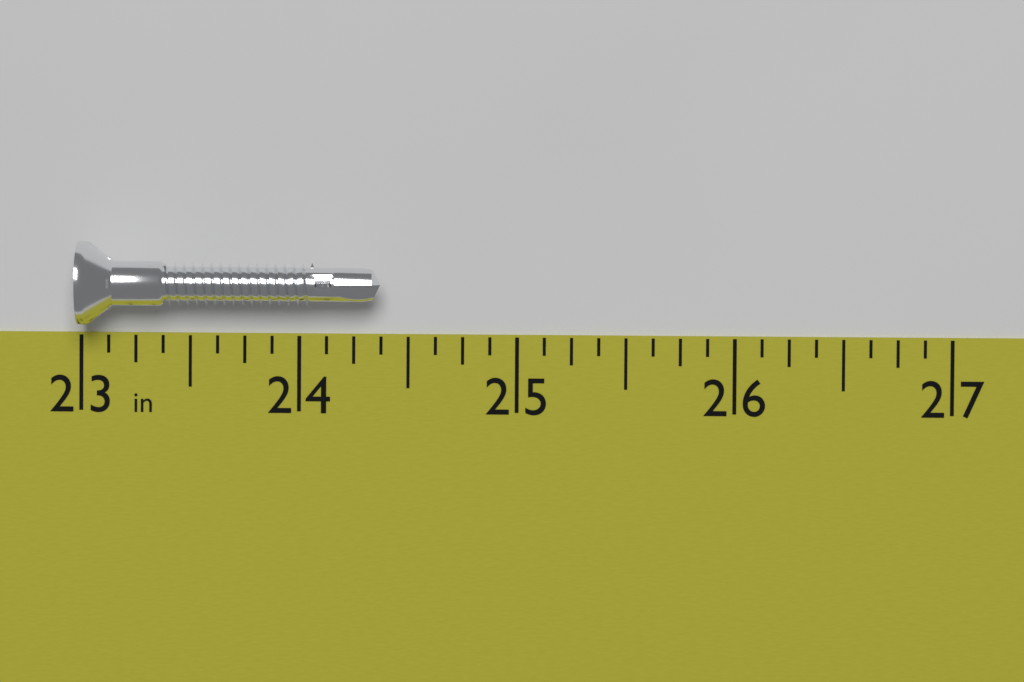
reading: 24.375 in
